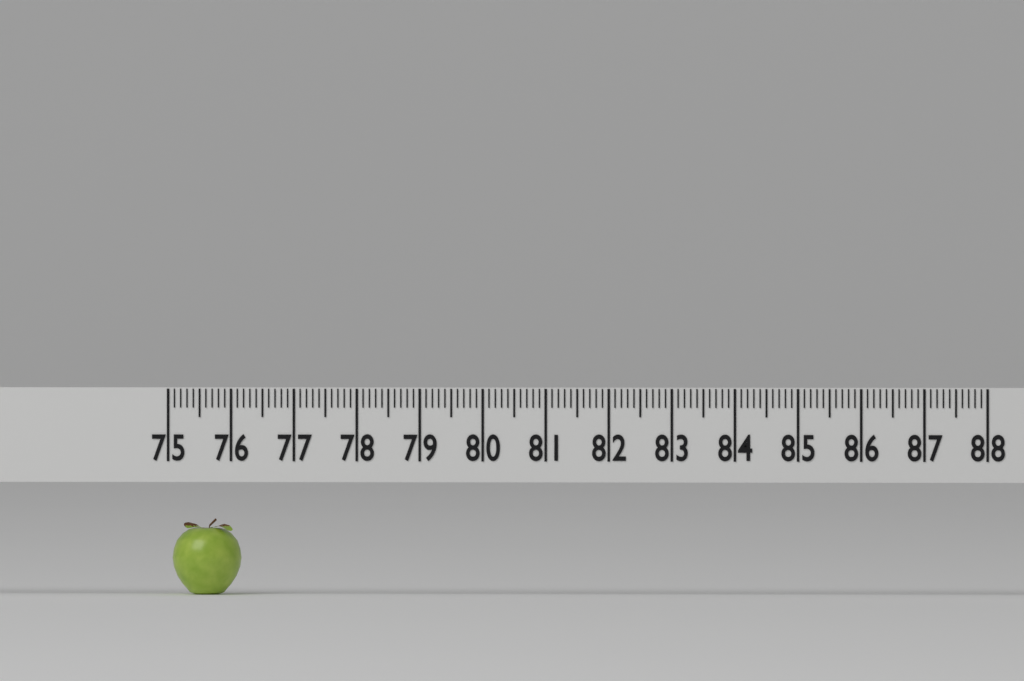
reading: 76.1 (no unit)
